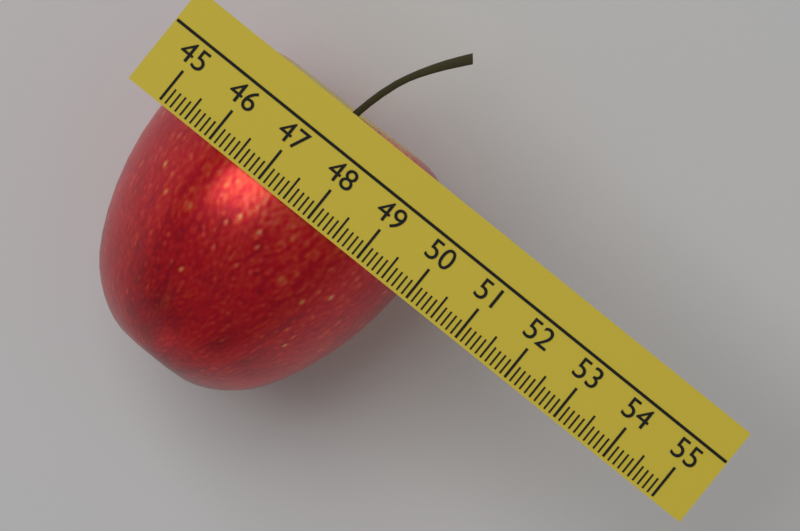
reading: 49.9 (no unit)
